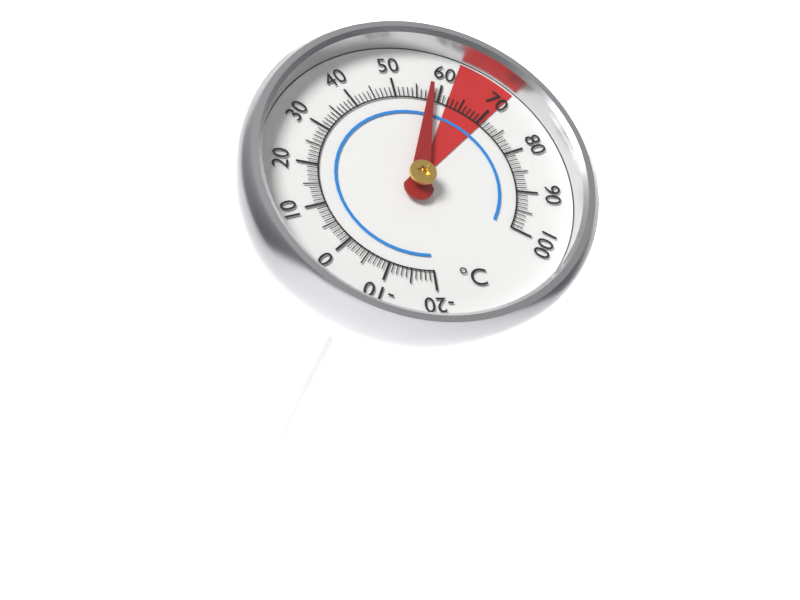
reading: 58 °C
